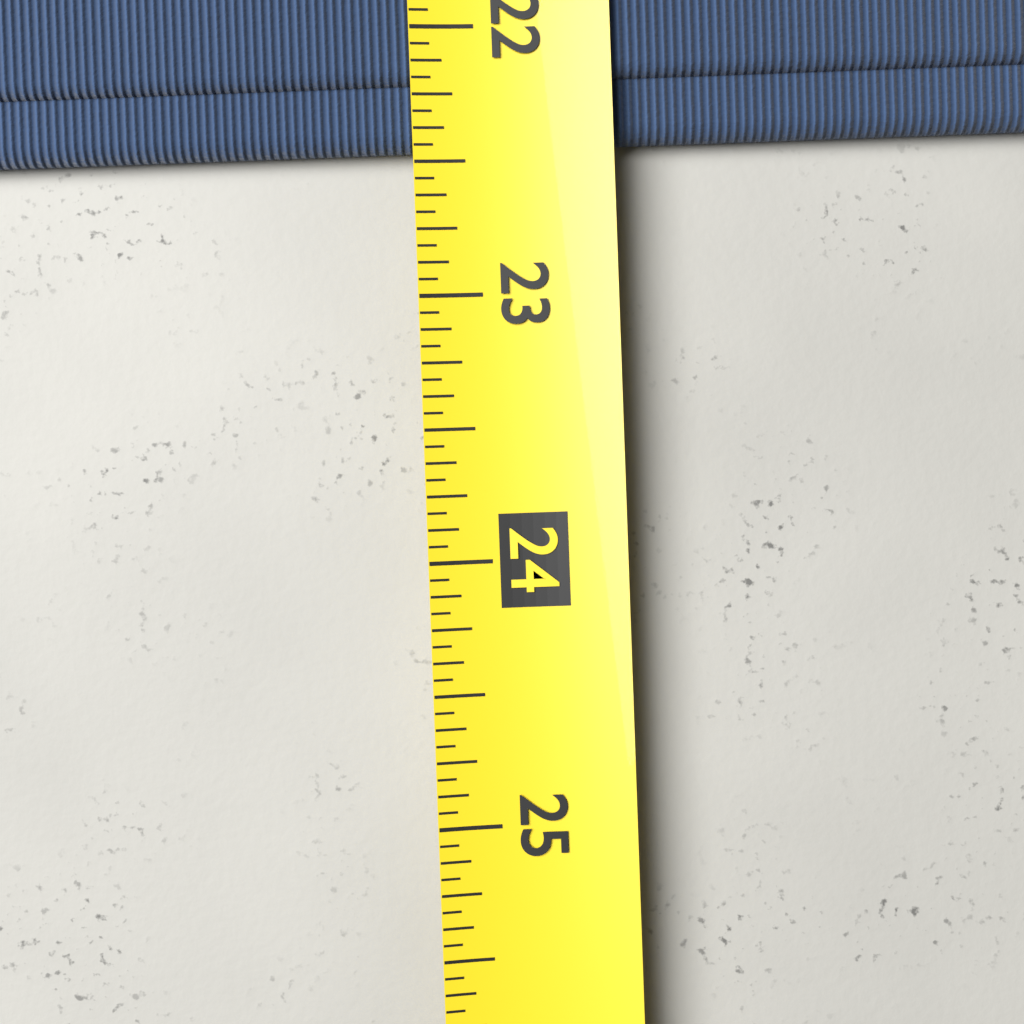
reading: 22.4375 (no unit)
